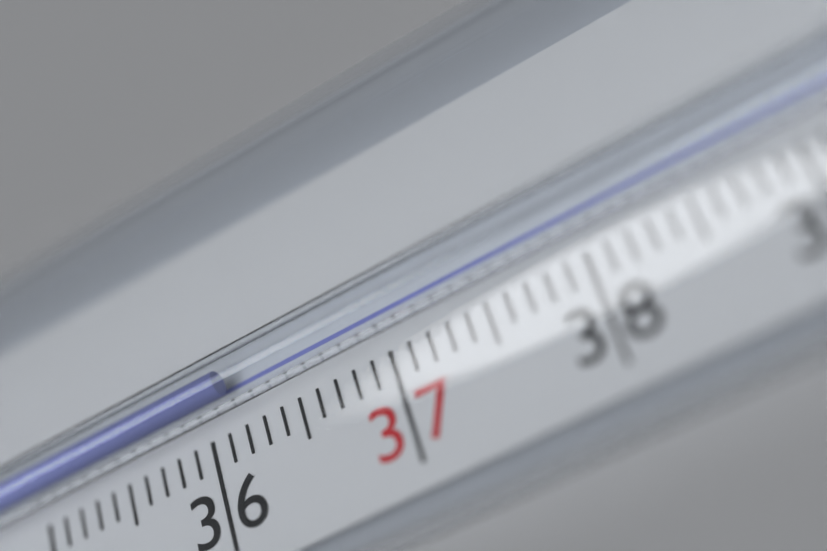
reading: 36.2 °C
